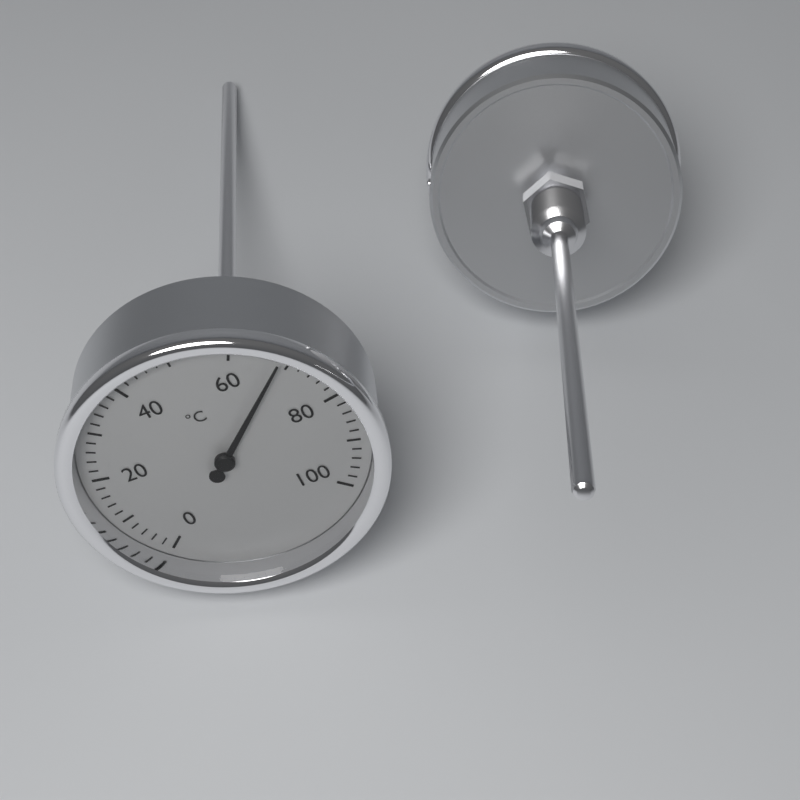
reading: 68 °C
